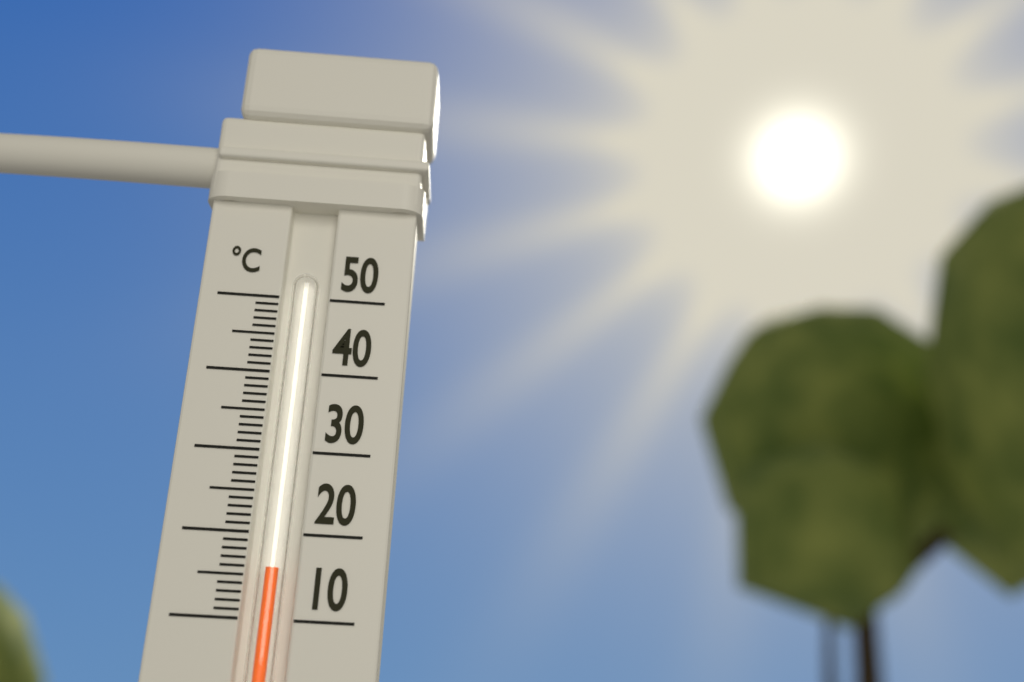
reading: 16 °C
